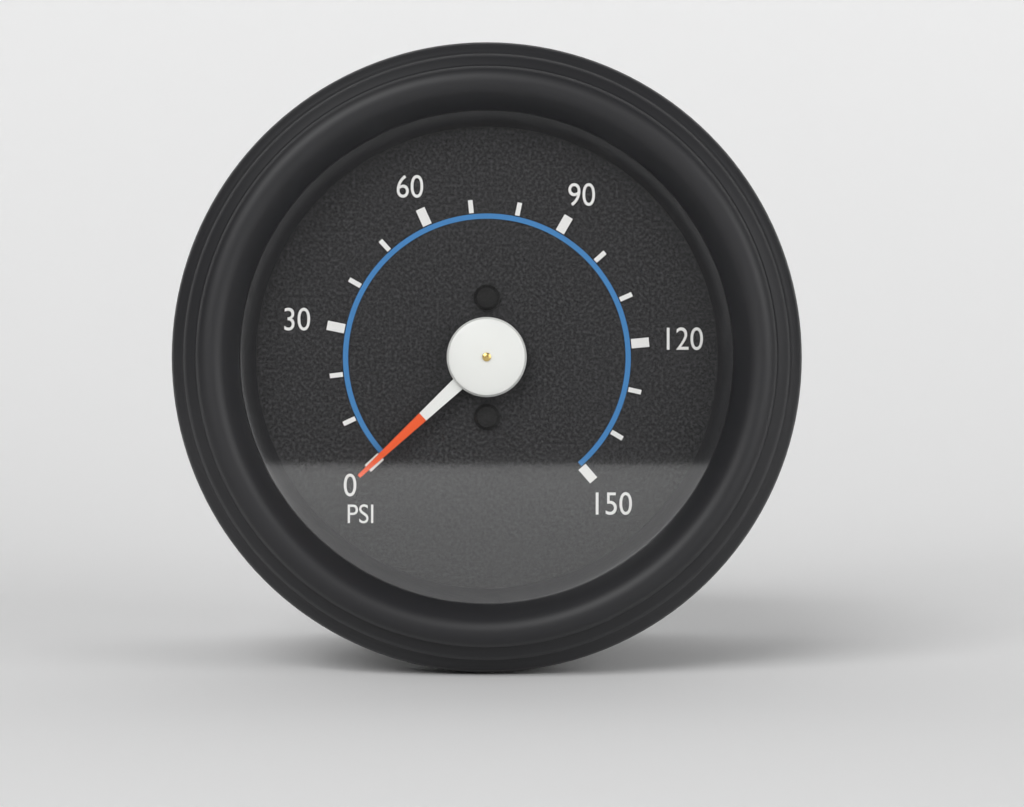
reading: 0 psi
